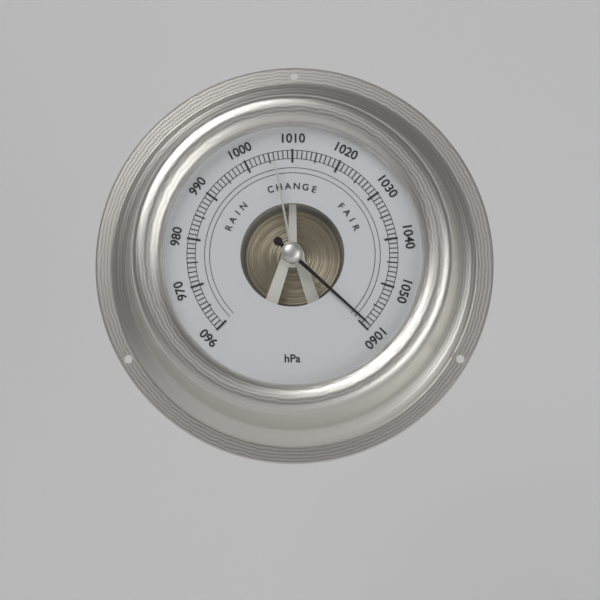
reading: 1059 hPa
